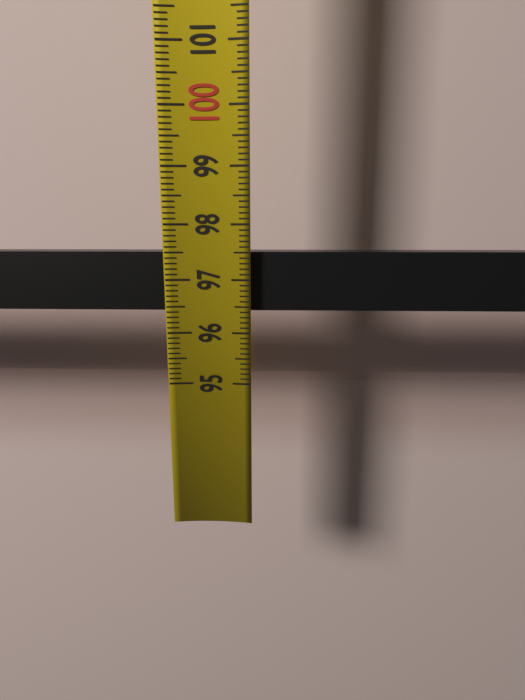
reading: 97.5 (no unit)
